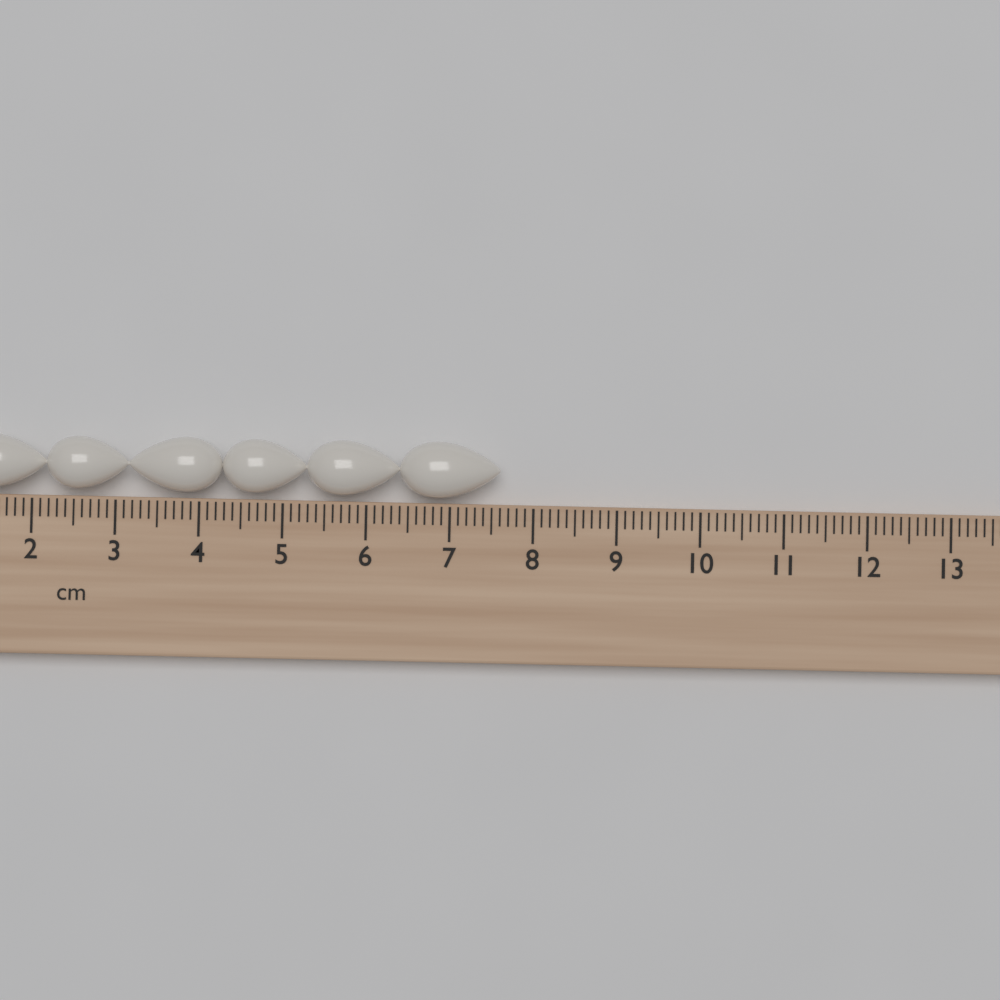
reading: 7.6 cm
